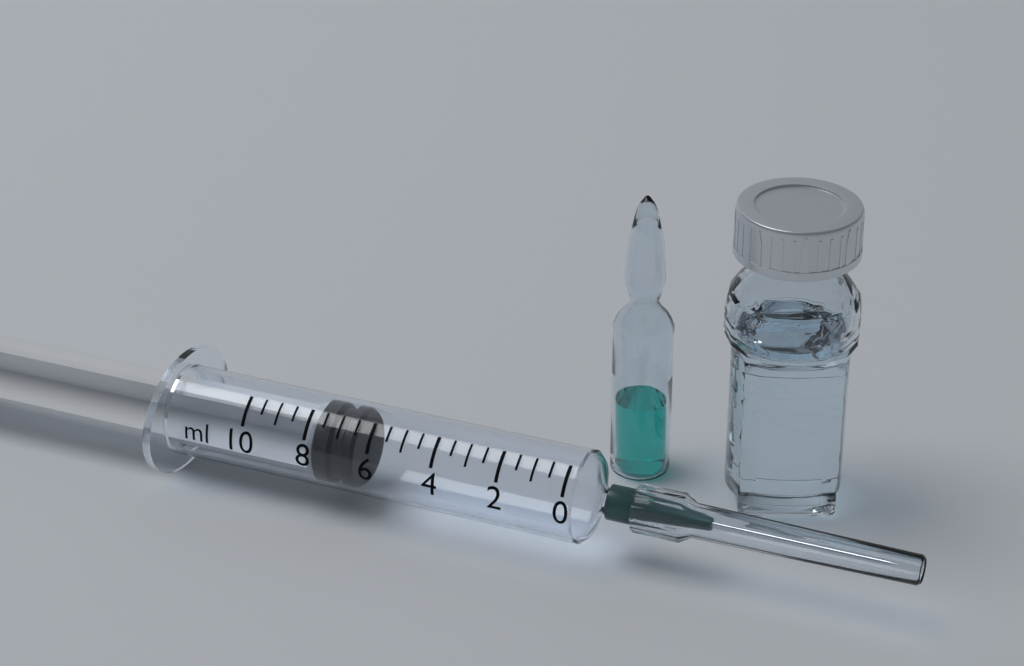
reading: 6.5 ml
